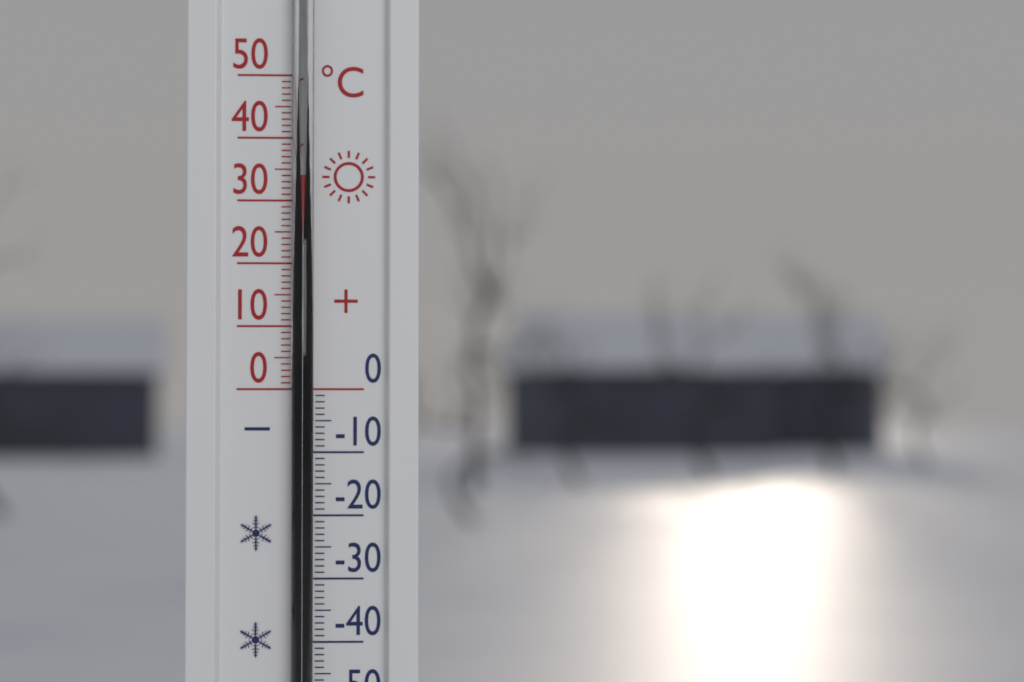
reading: 34 °C
